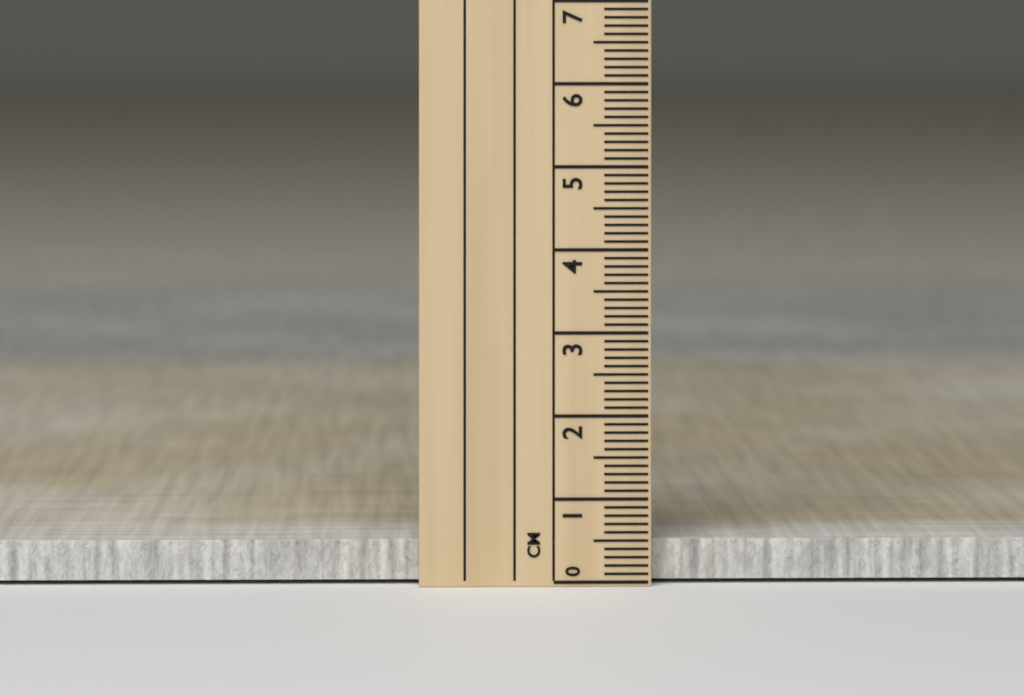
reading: 0.5 cm
